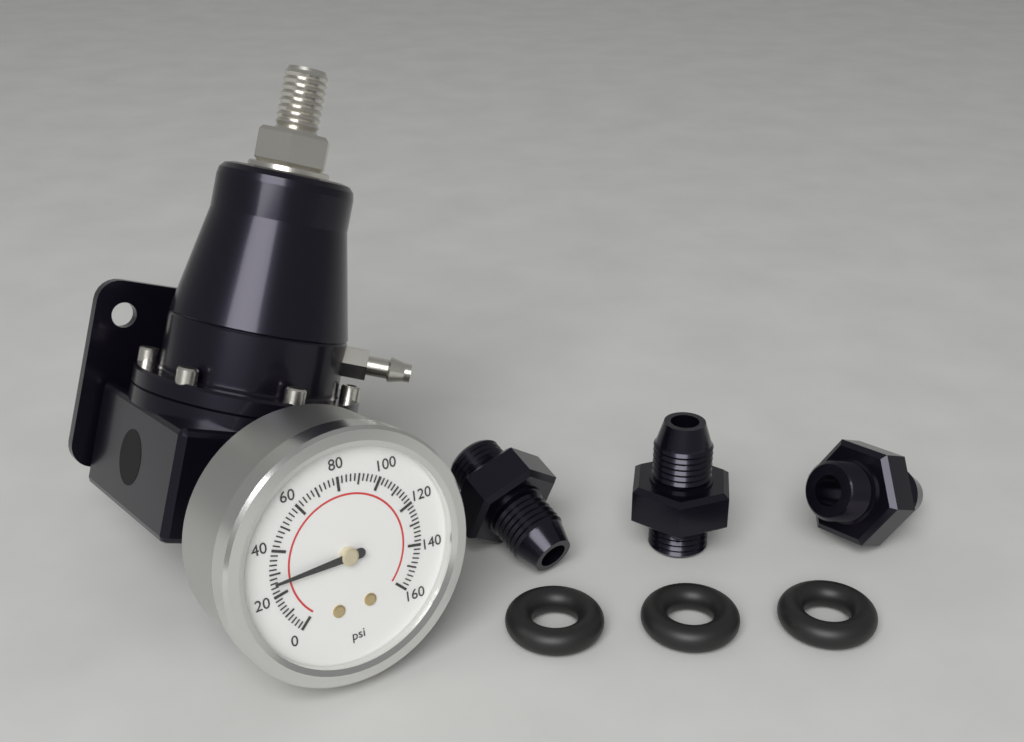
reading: 26 psi
